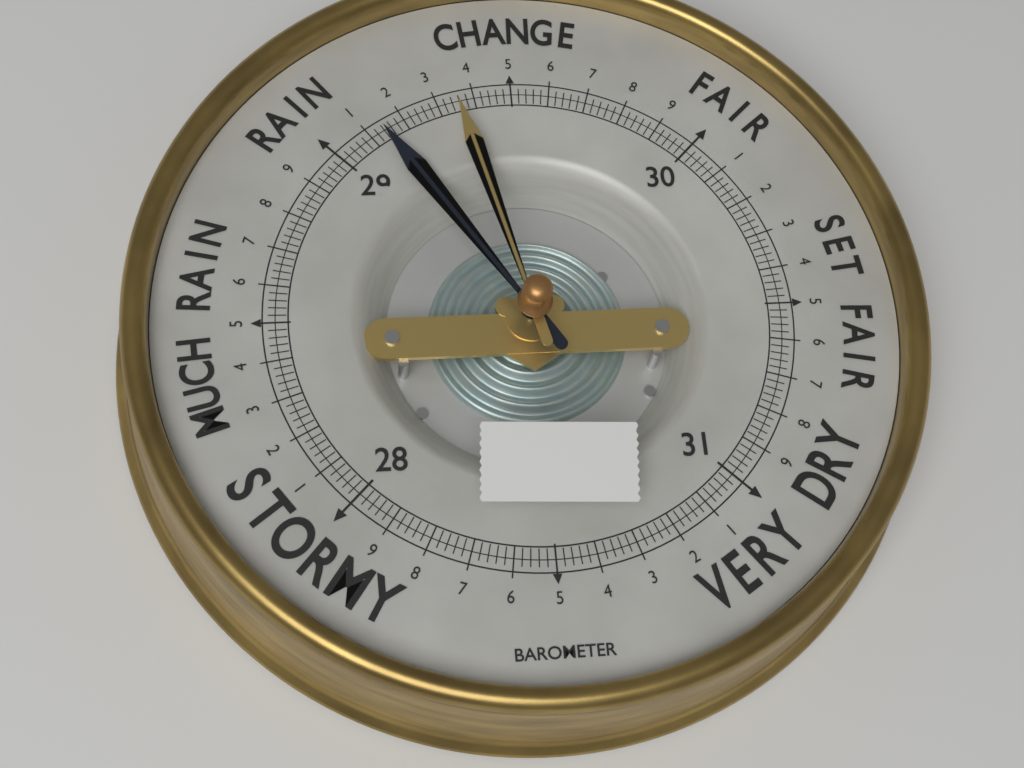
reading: 29.14 (no unit)
